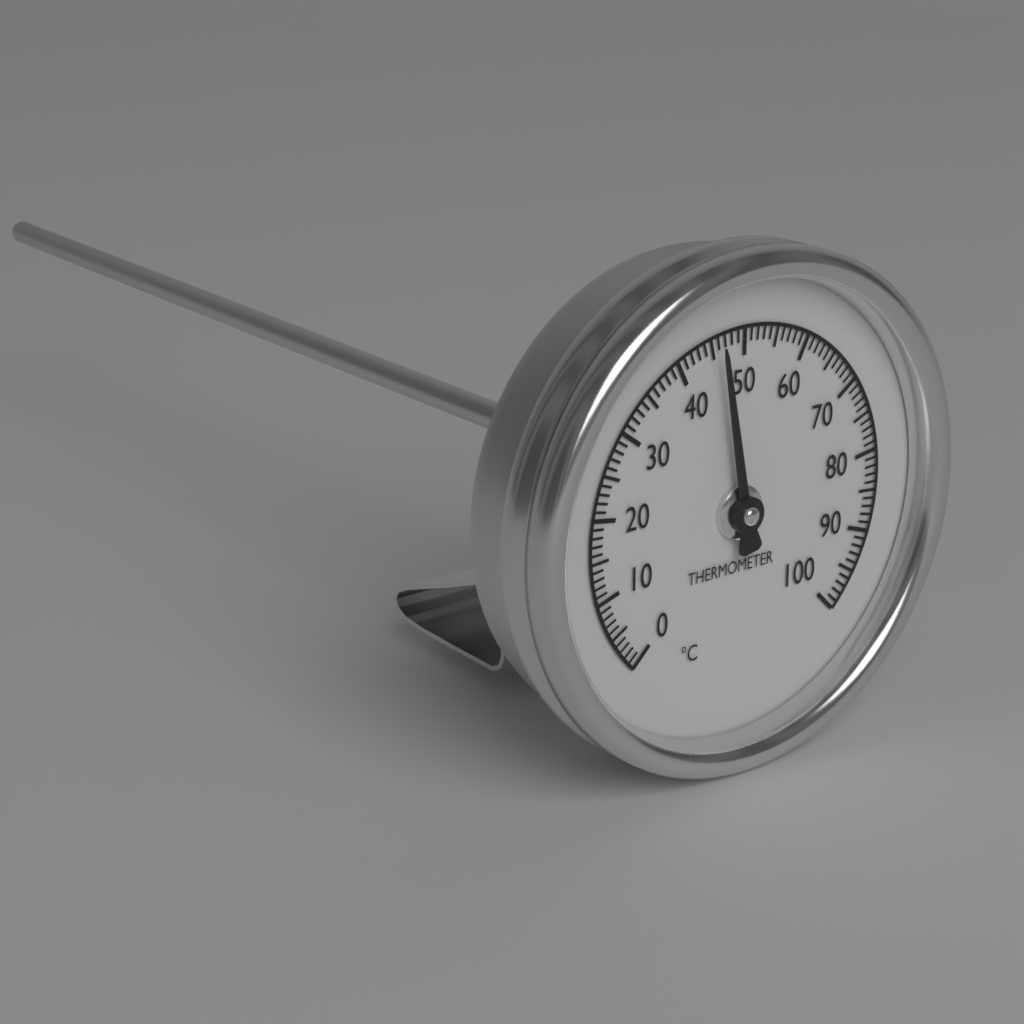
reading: 46 °C
